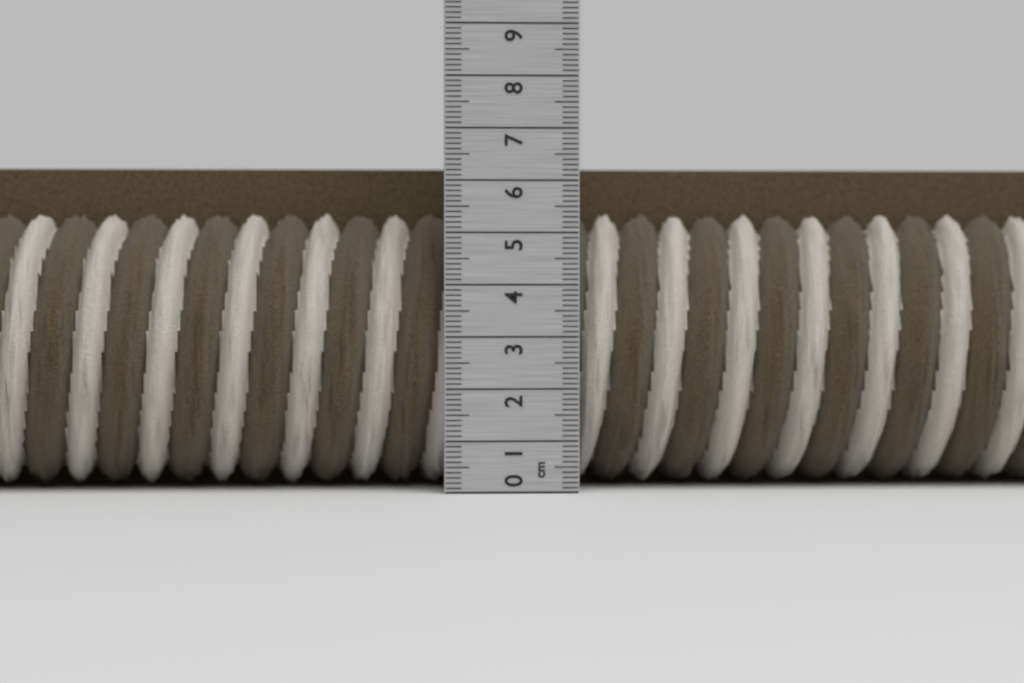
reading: 6.3 cm
